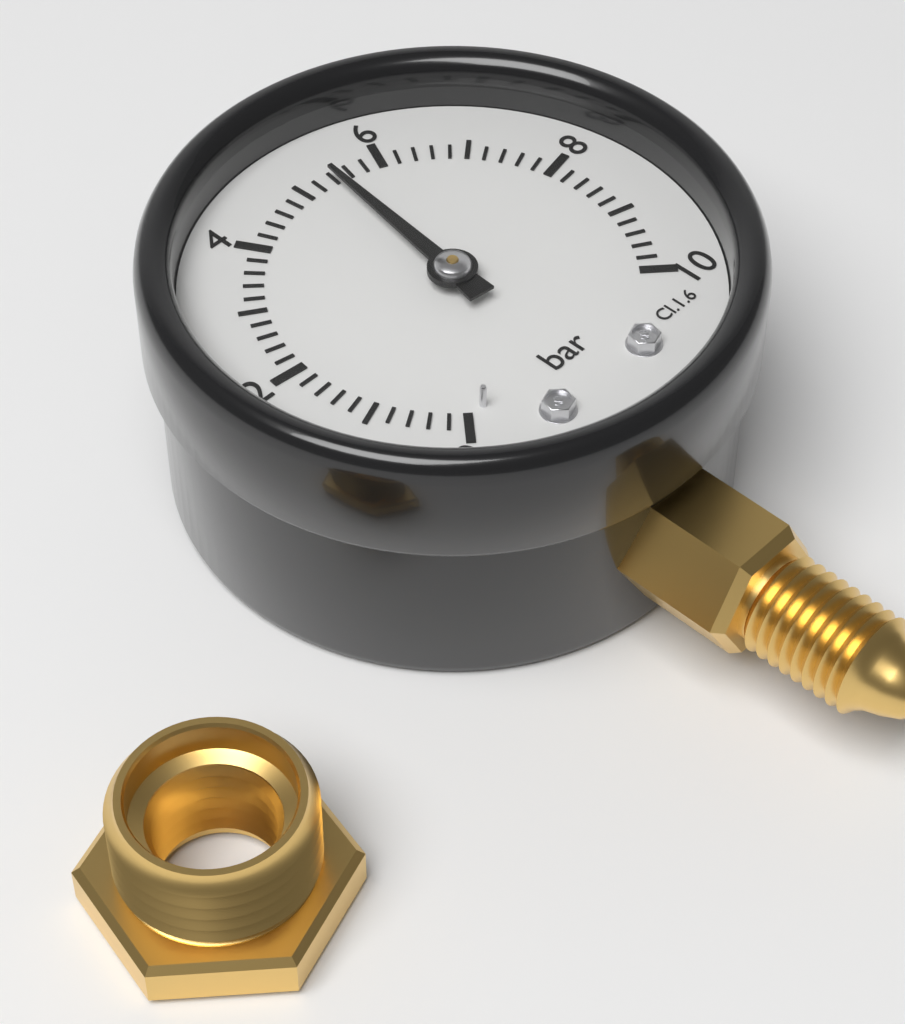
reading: 5.4 bar
